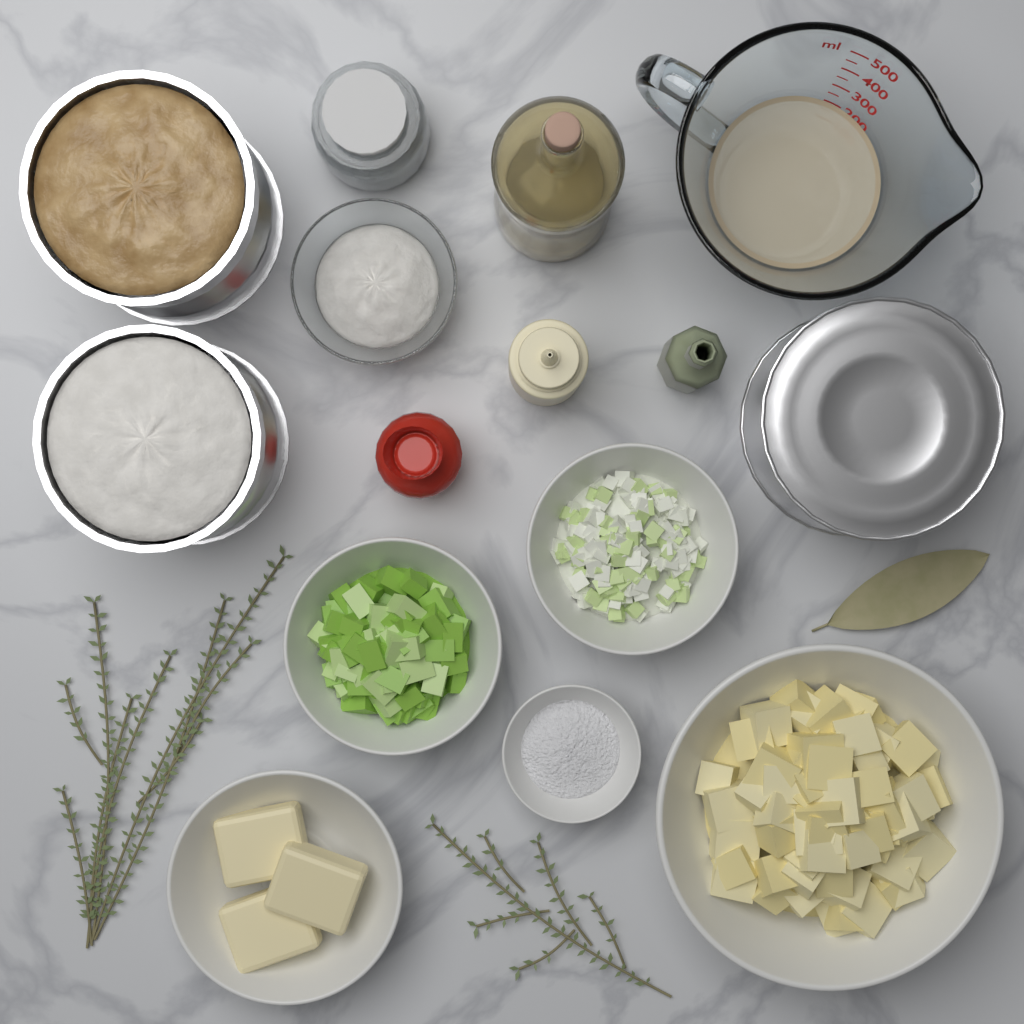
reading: 200 ml
